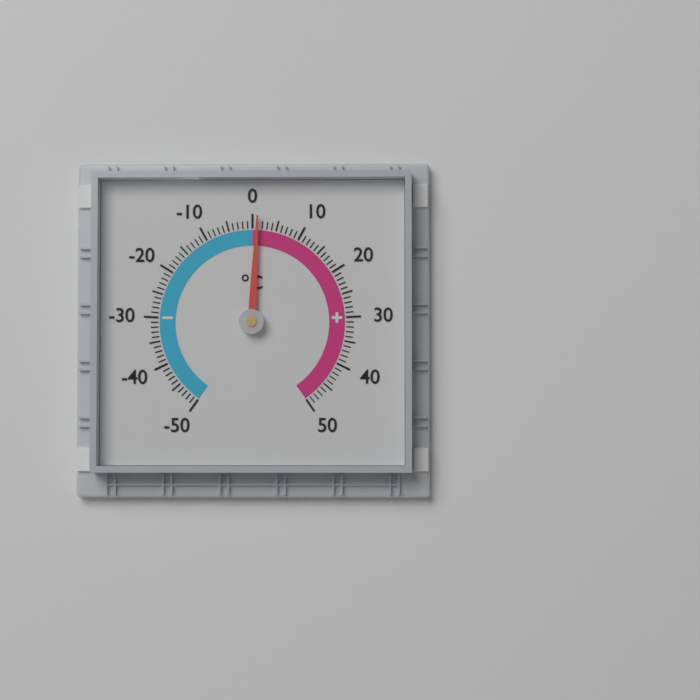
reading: 1 °C
